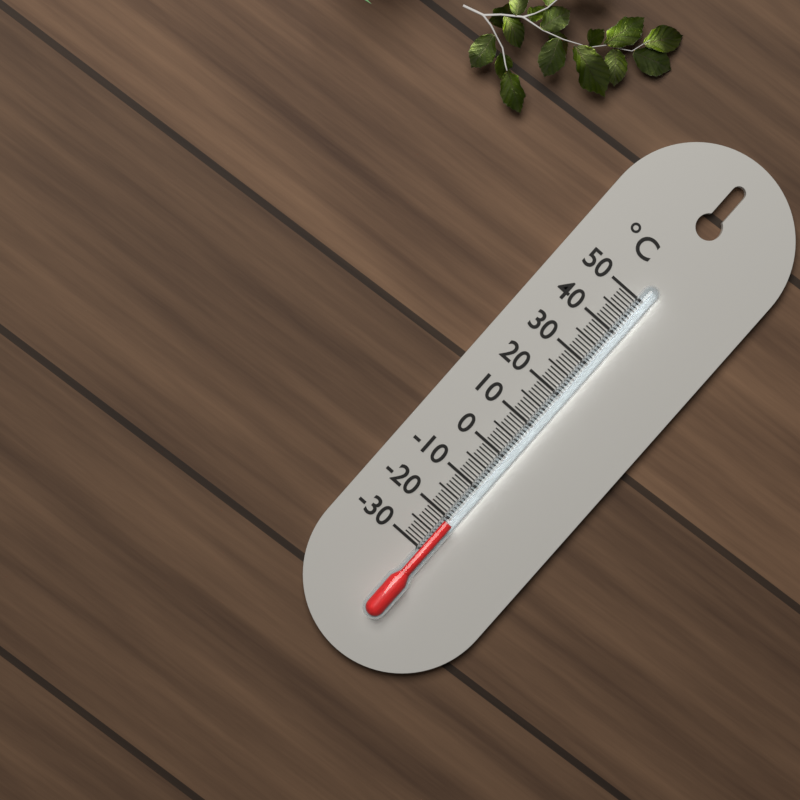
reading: -21 °C
